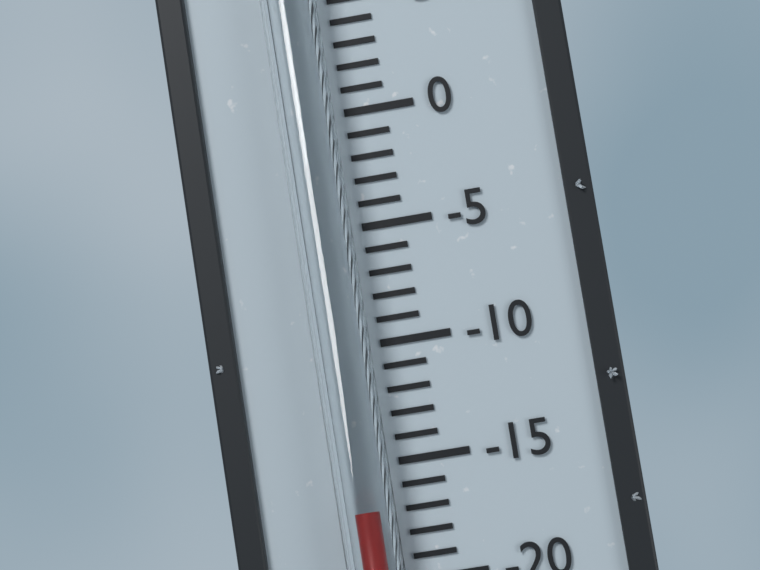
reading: -17 °C
